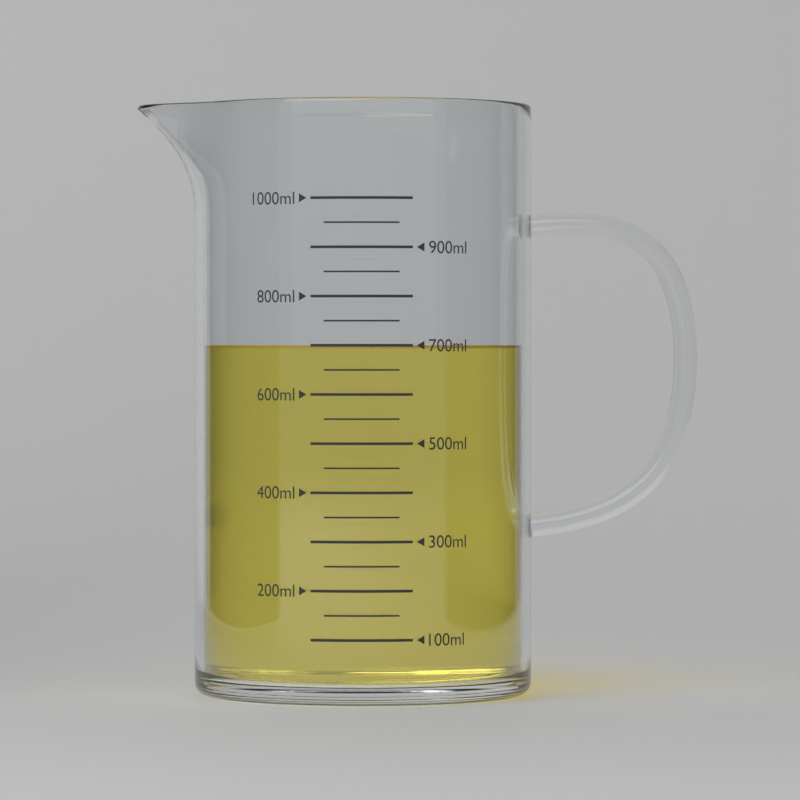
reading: 700 ml
